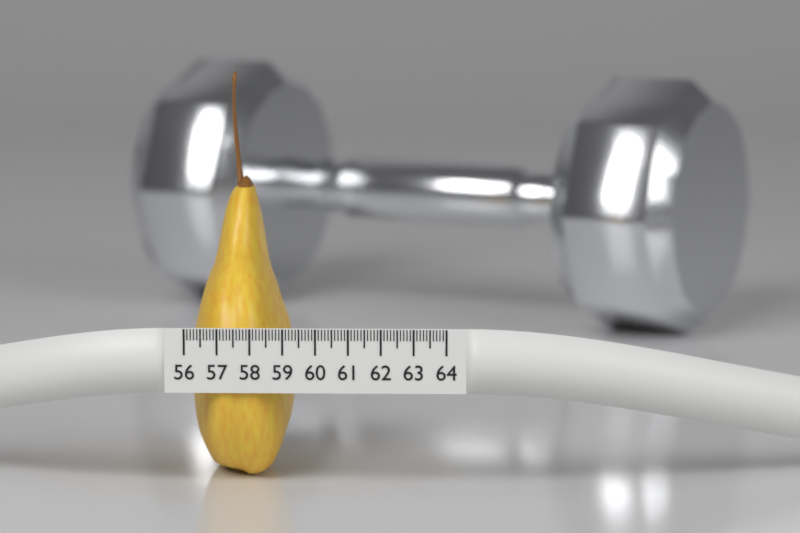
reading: 59.2 (no unit)
